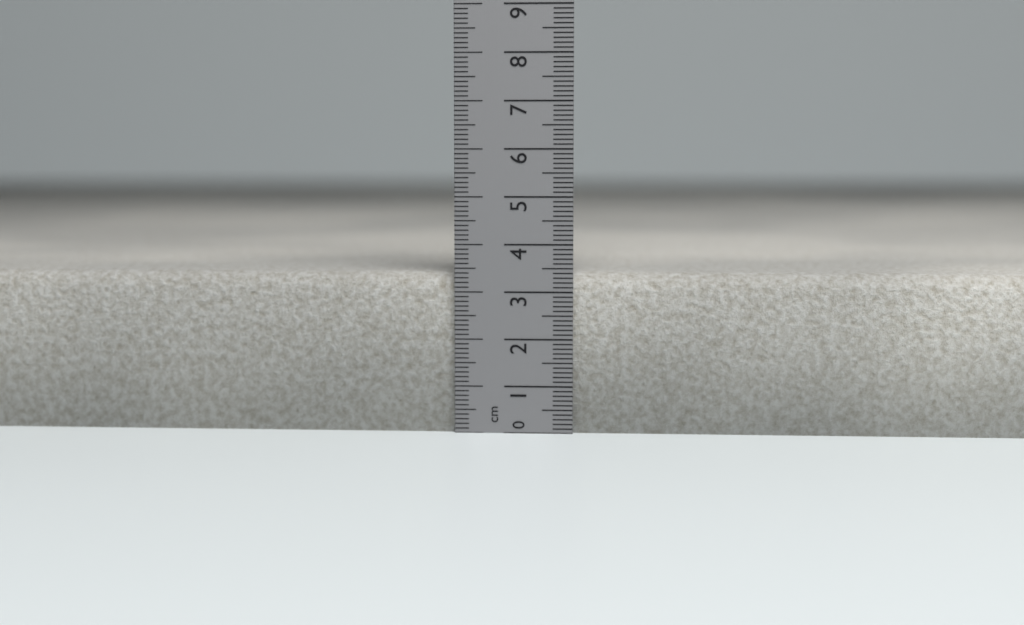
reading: 3.4 cm
